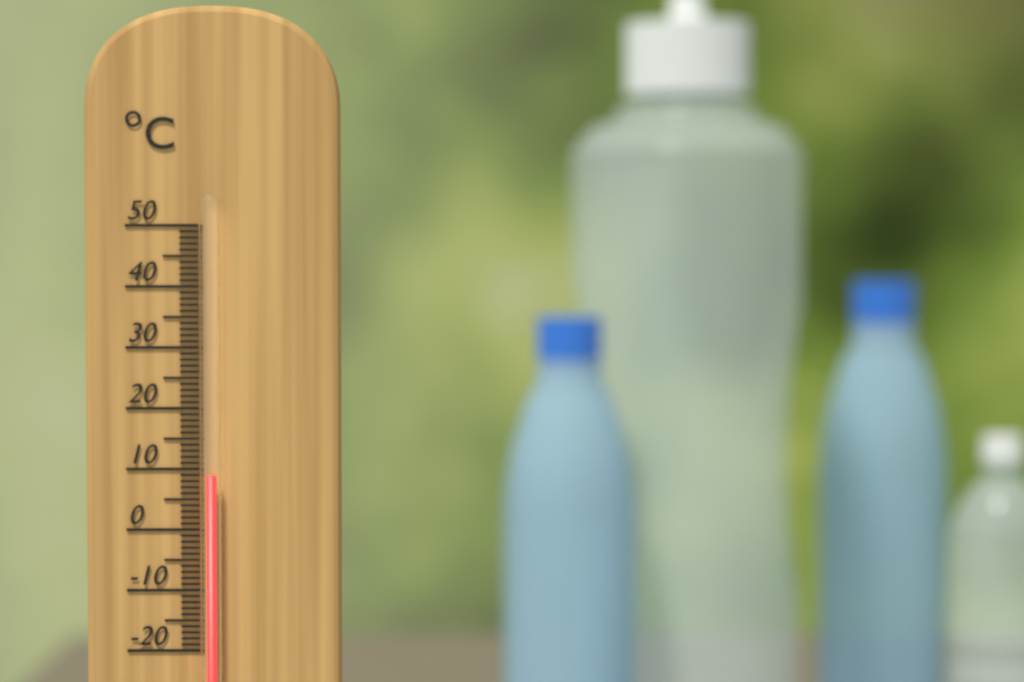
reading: 9 °C
